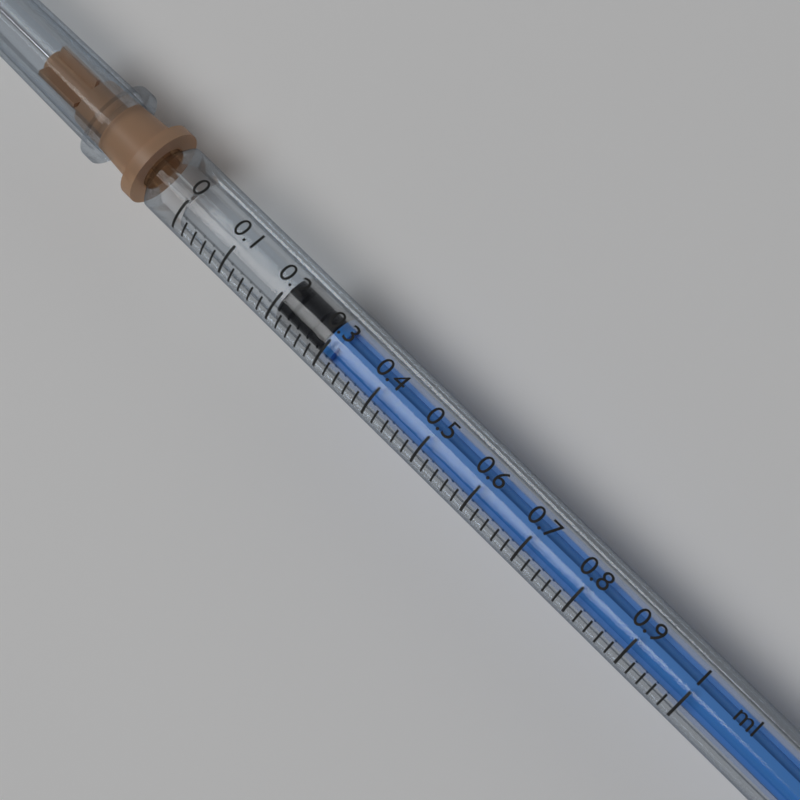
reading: 0.20 ml
